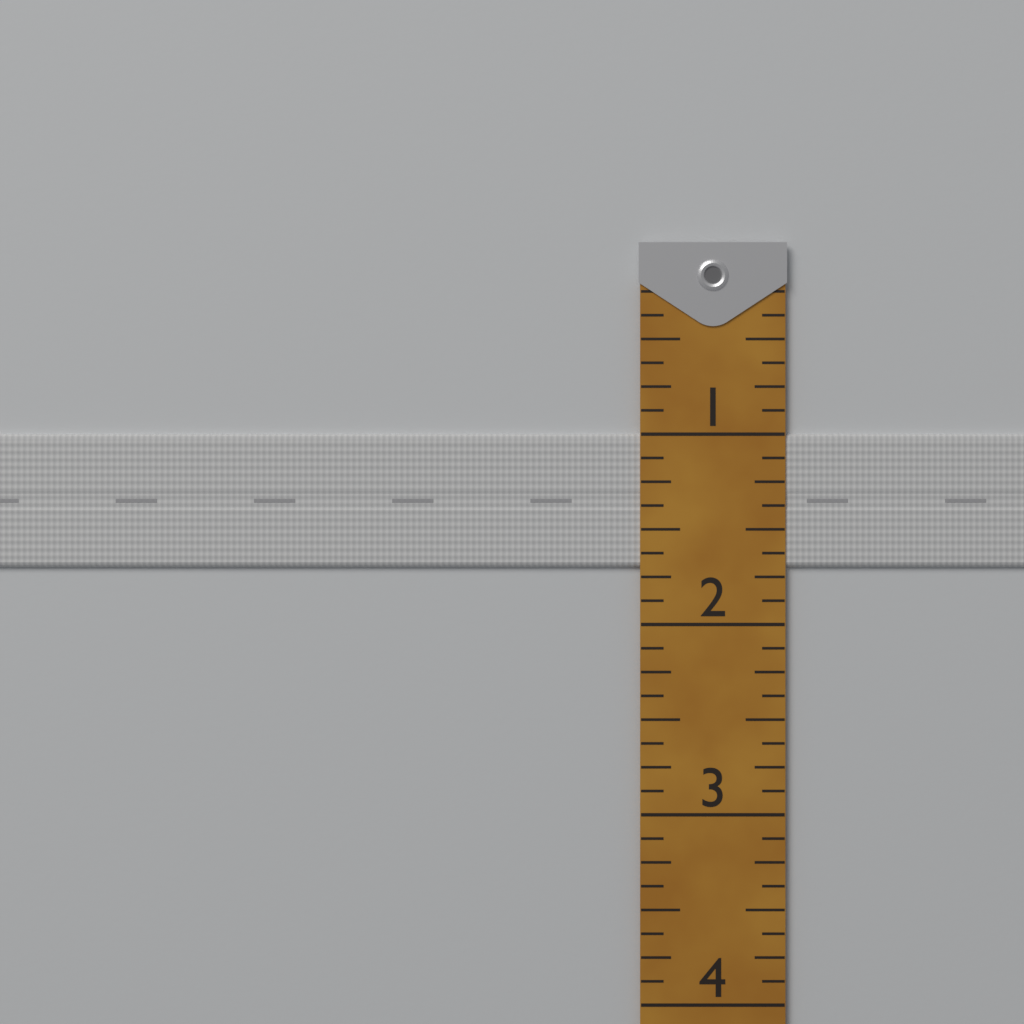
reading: 1.700 (no unit)
